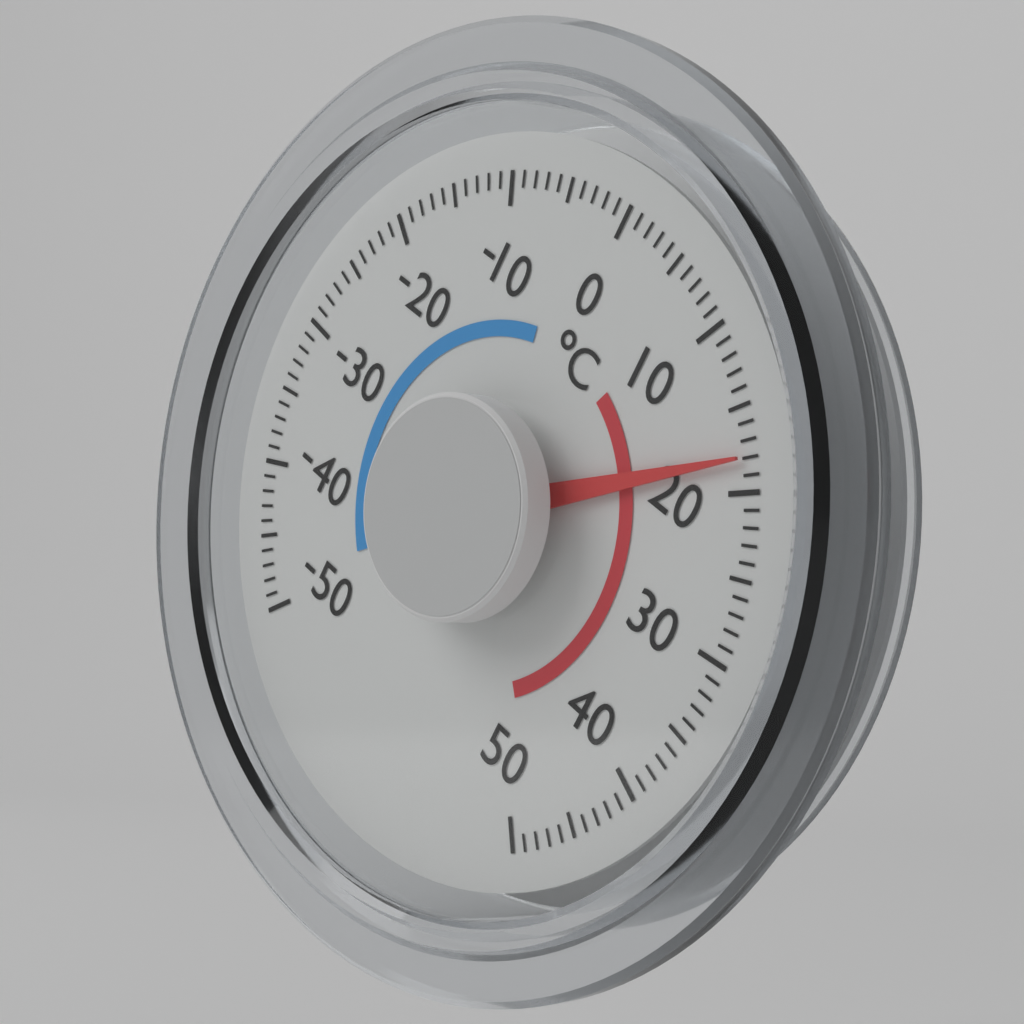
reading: 18 °C
